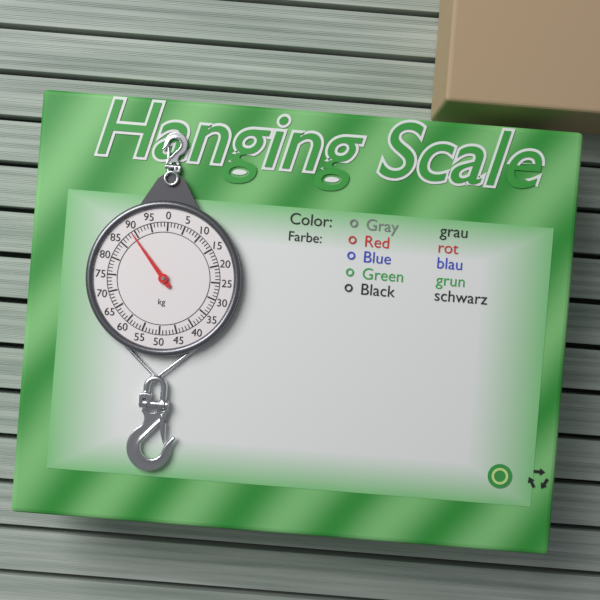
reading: 89 kg
